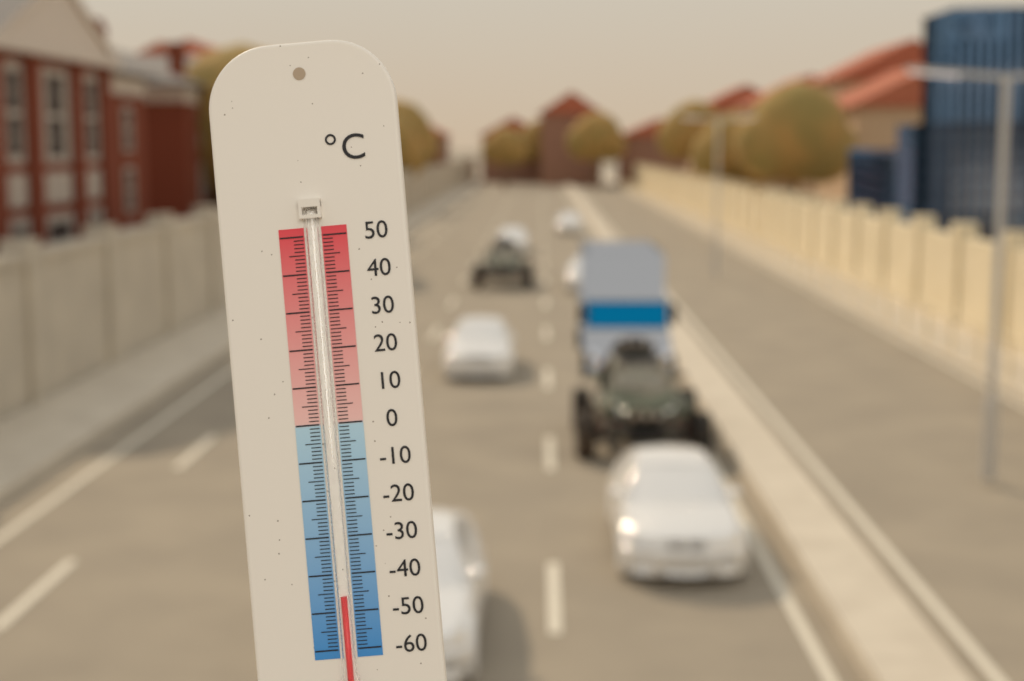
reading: -46 °C
